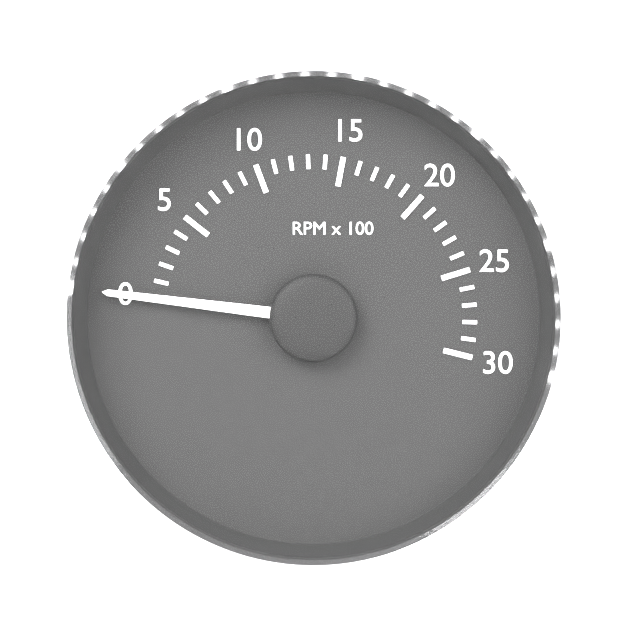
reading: 0 RPM
